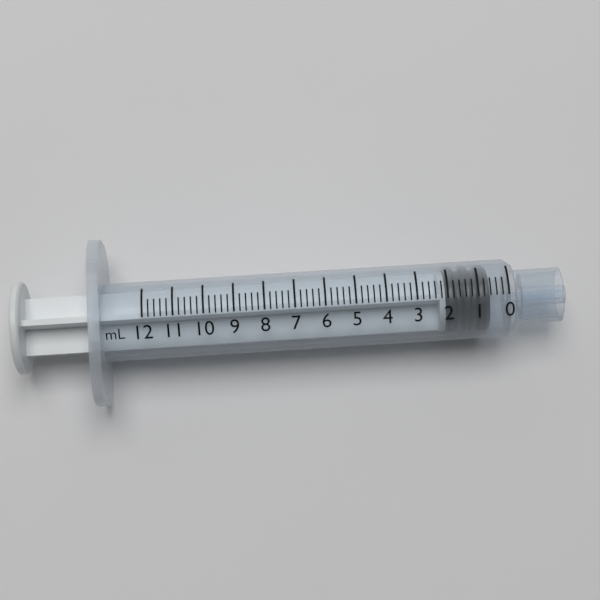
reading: 0.6 mL
